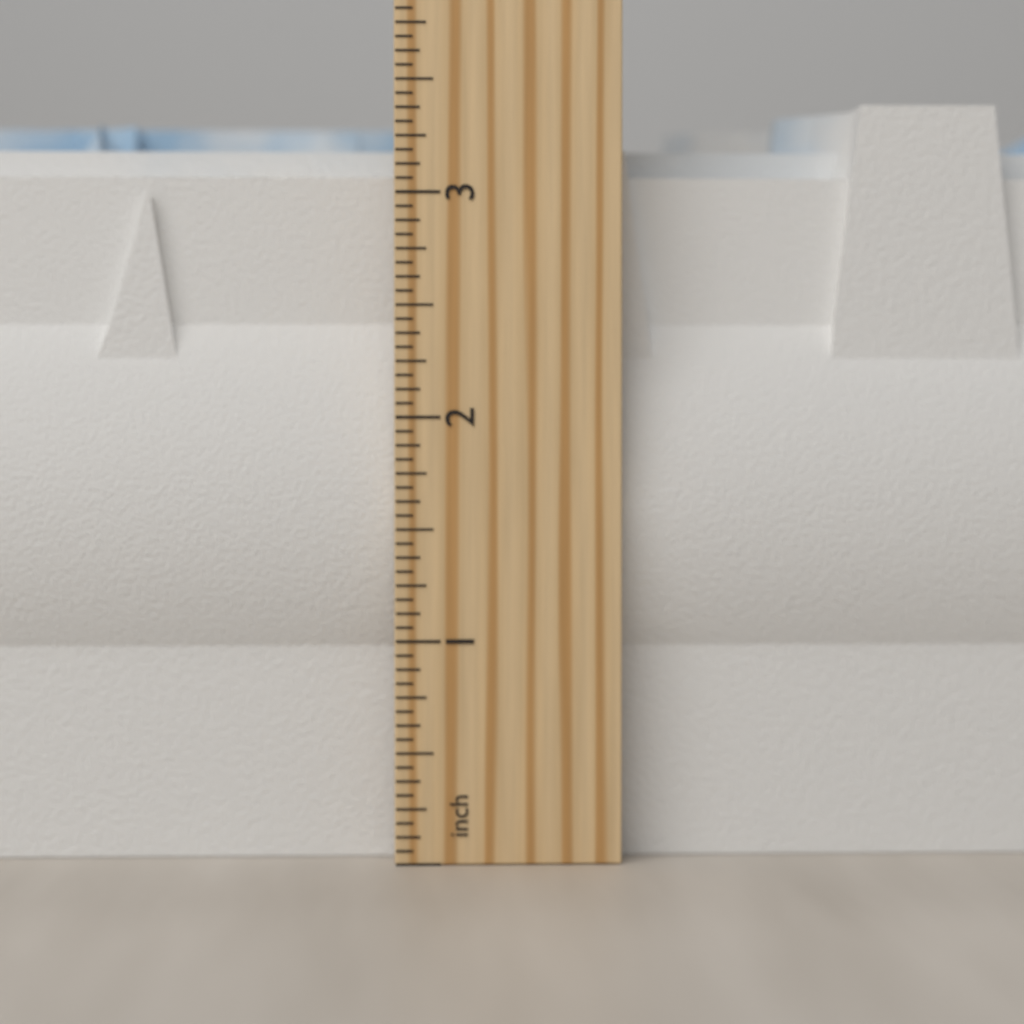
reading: 3.4375 inch
